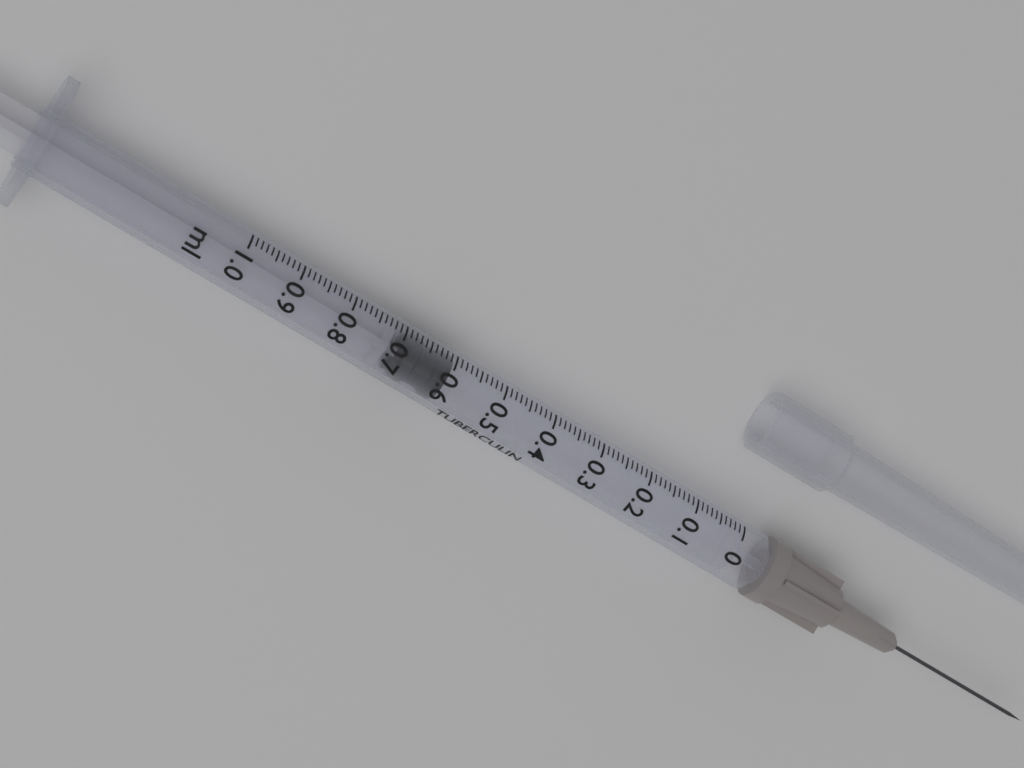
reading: 0.60 ml
